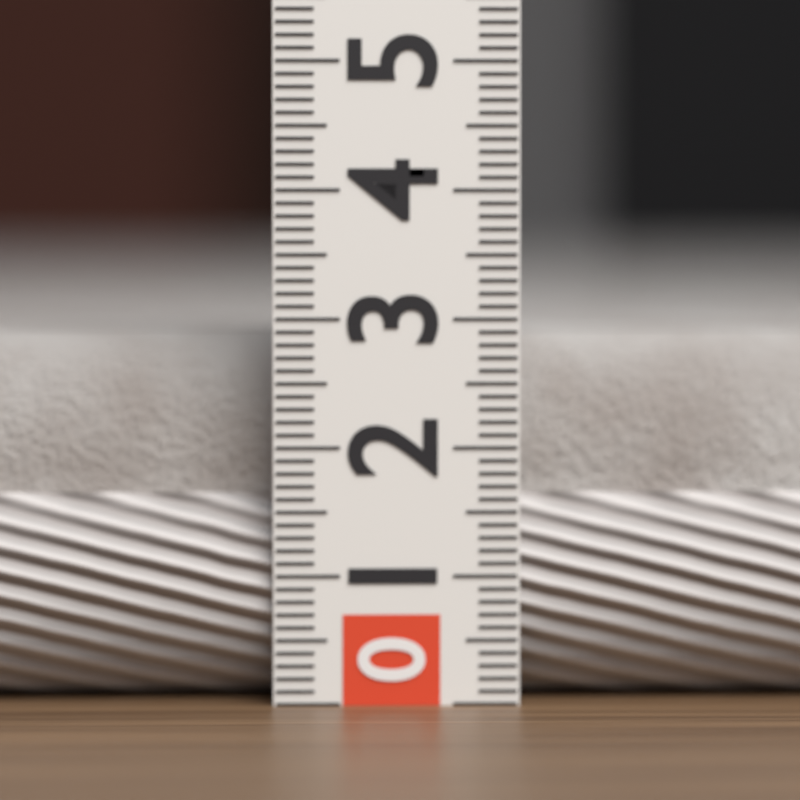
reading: 2.9 (no unit)
